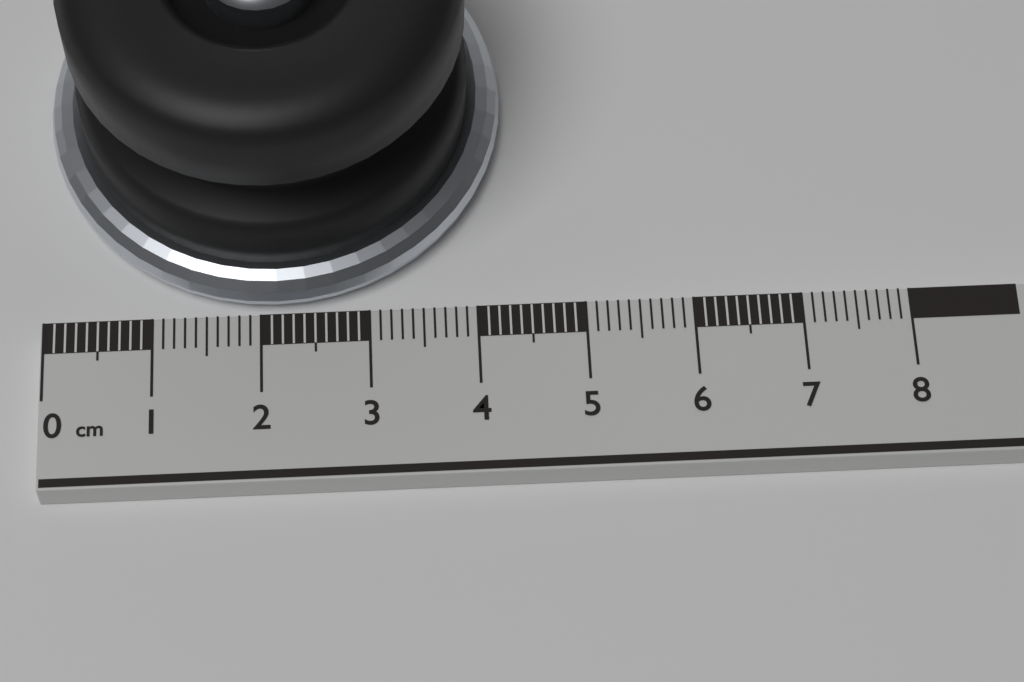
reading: 4.3 cm
